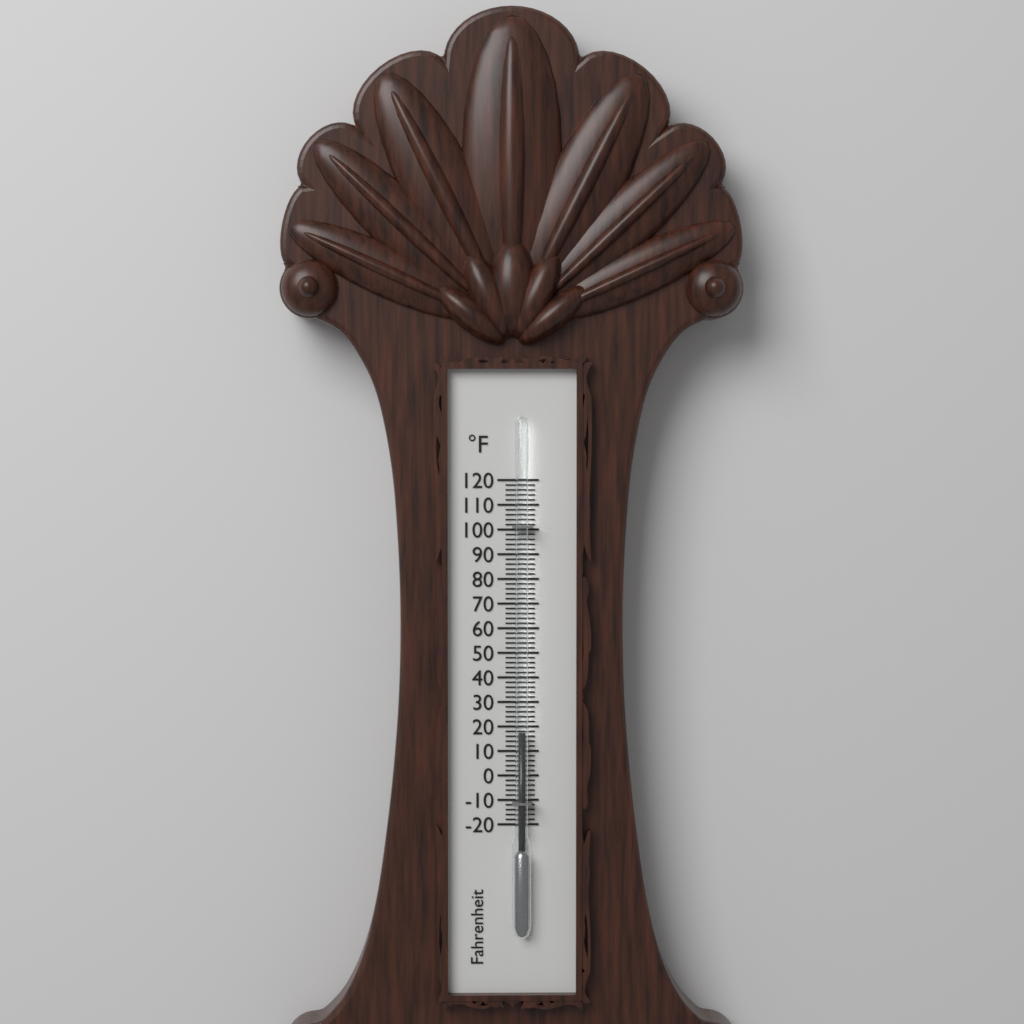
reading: 18 °F
